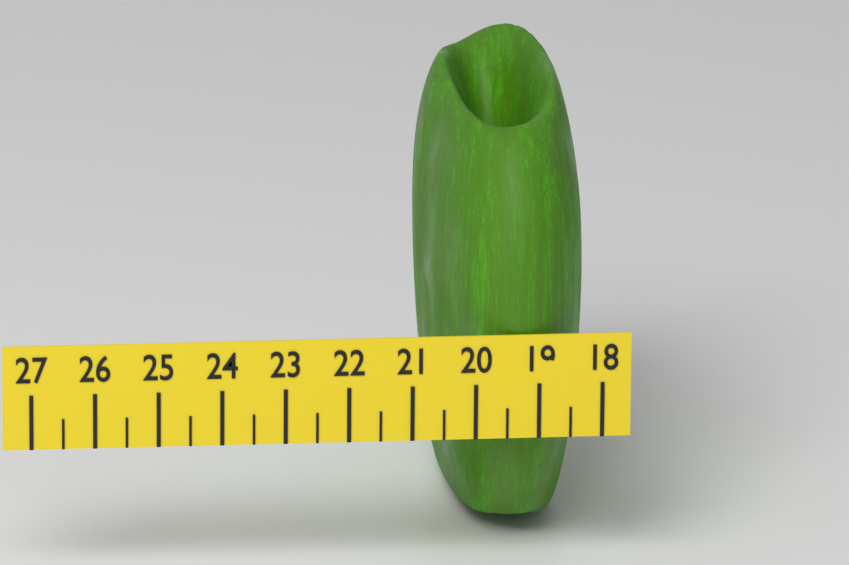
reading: 20.5 (no unit)
